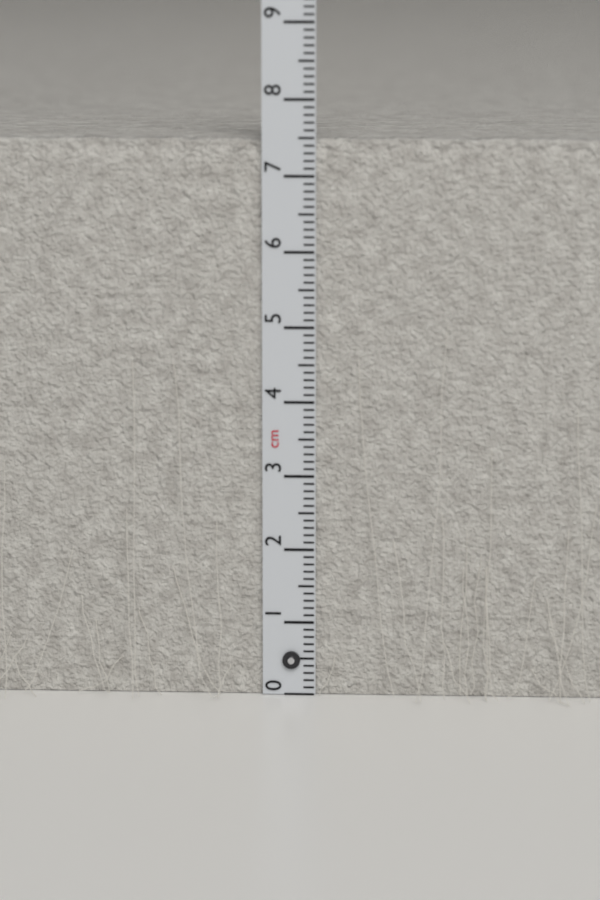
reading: 7.5 cm
